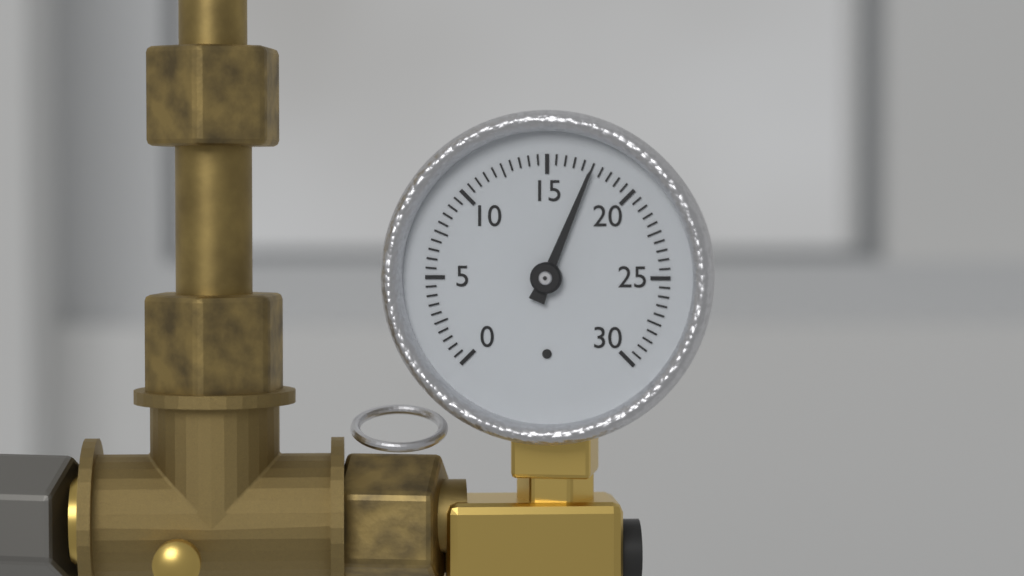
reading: 17.5 (no unit)
